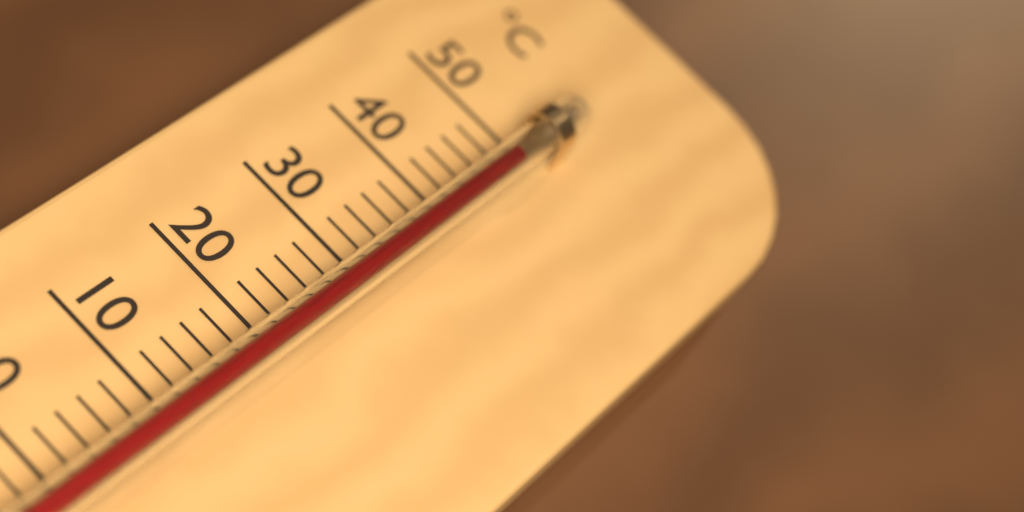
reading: 48 °C
